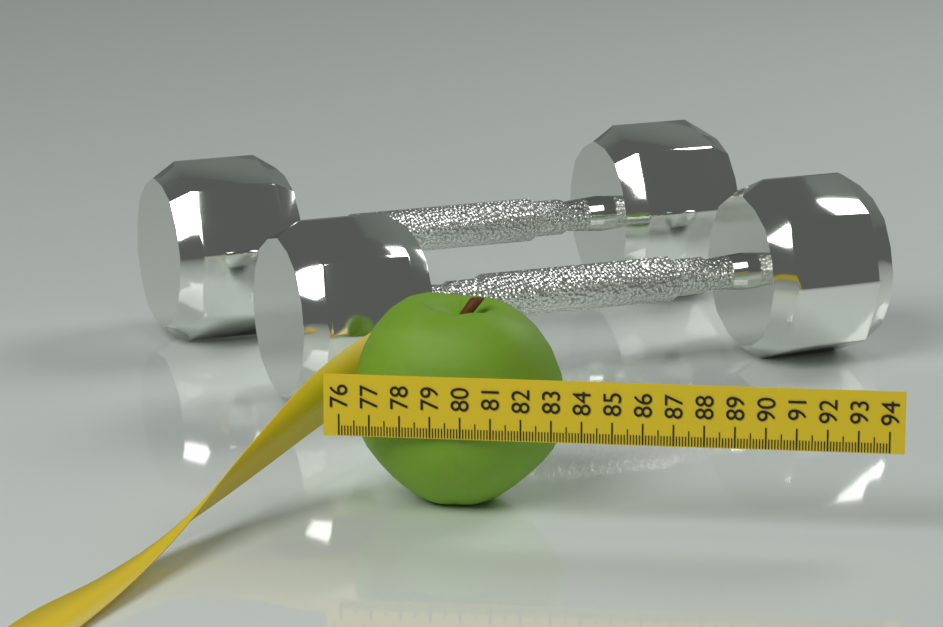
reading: 83.2 (no unit)
